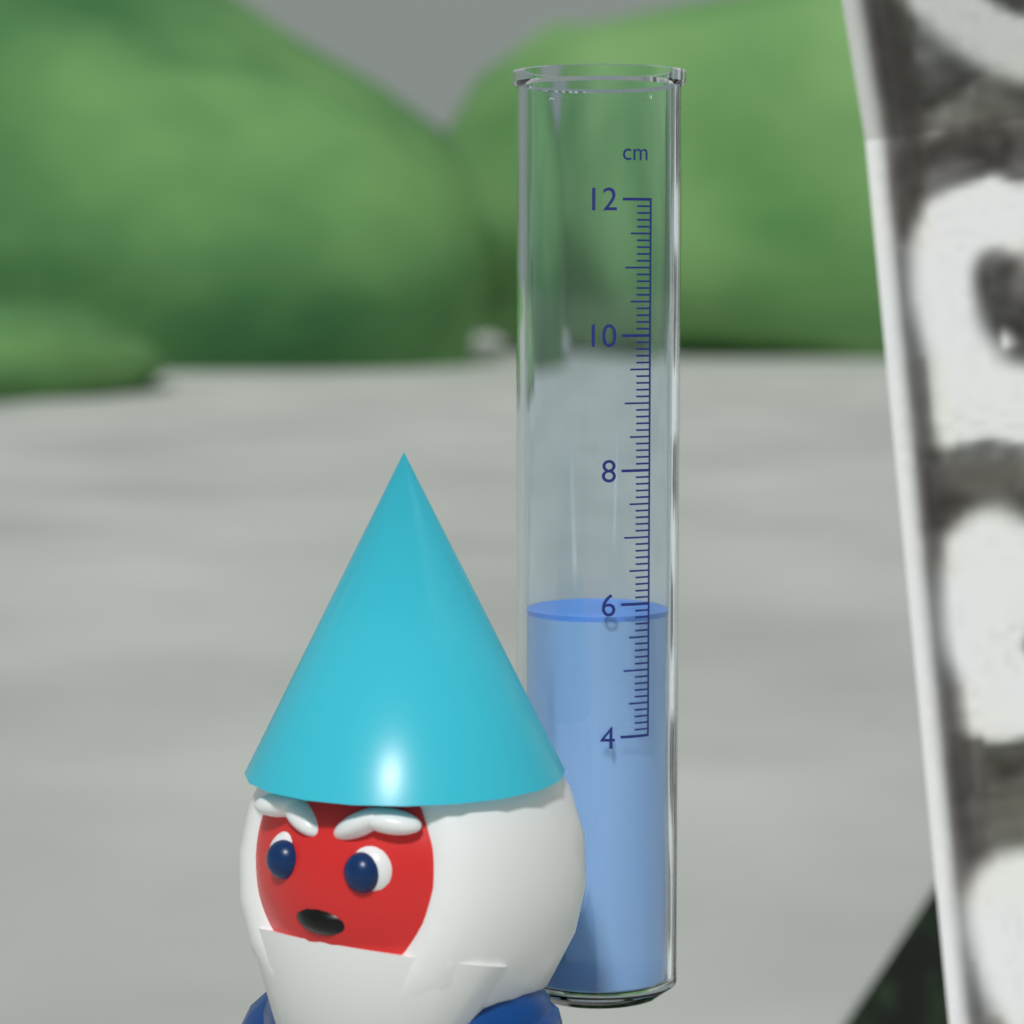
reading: 5.8 cm
